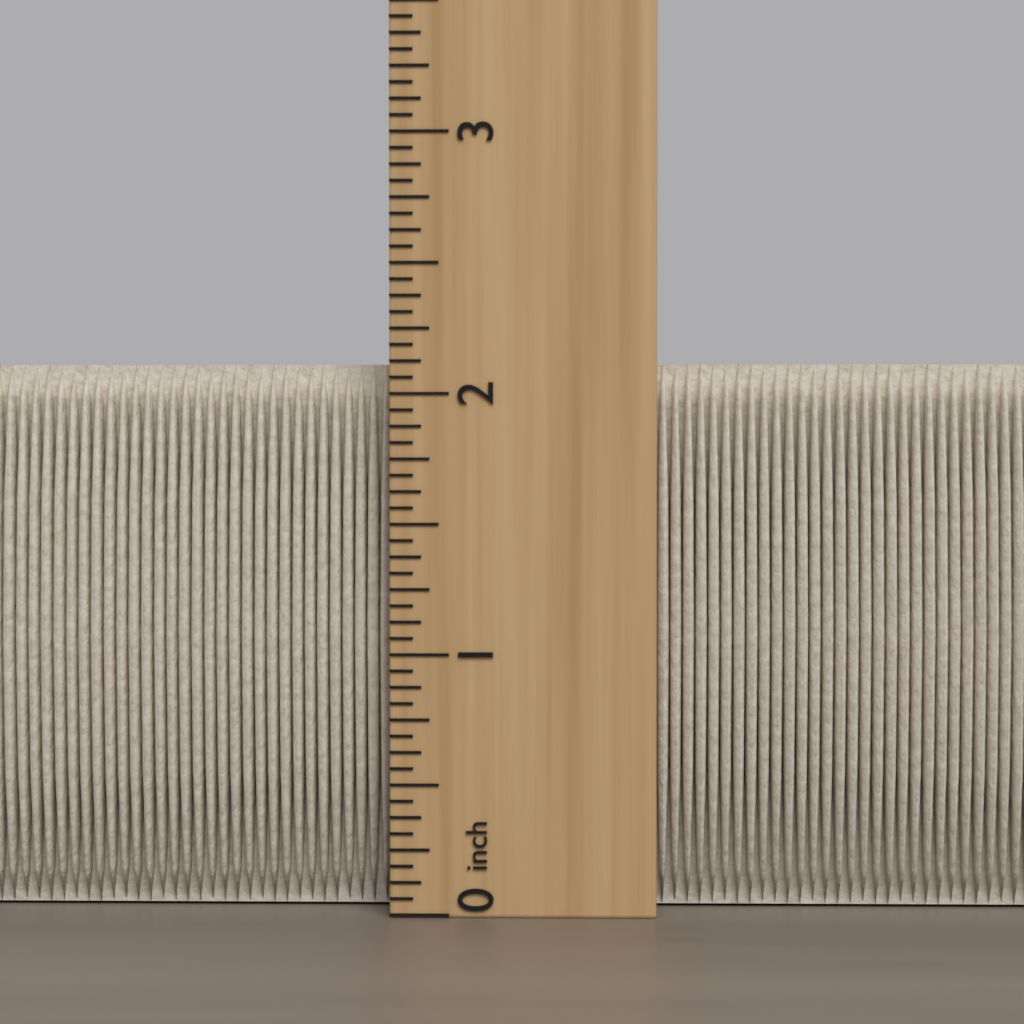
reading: 2.1250 inch
